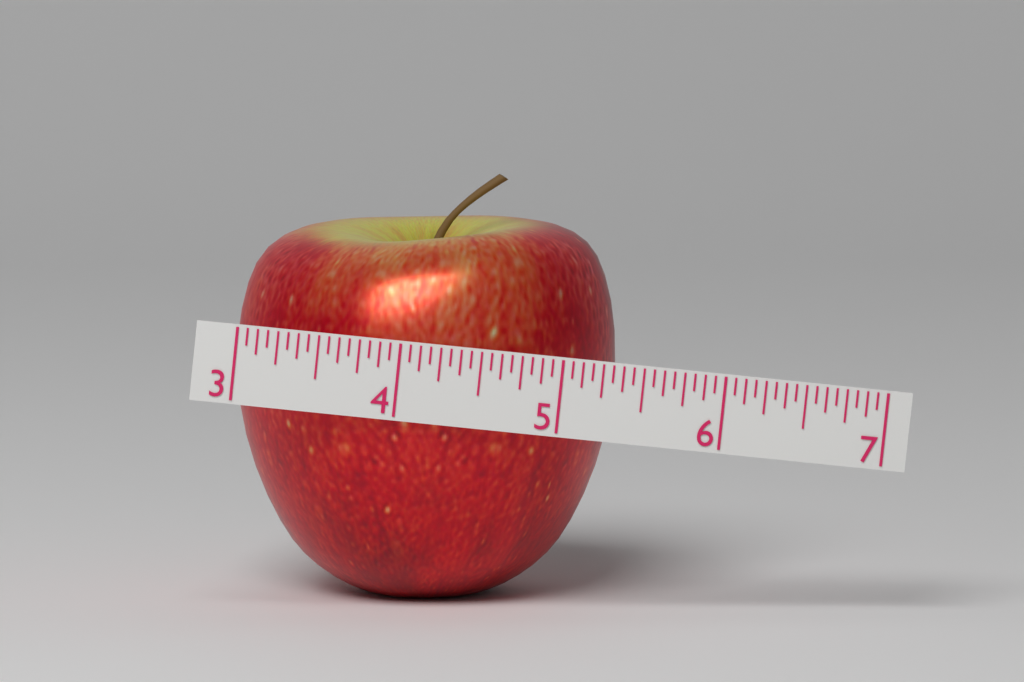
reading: 5.3750 (no unit)
